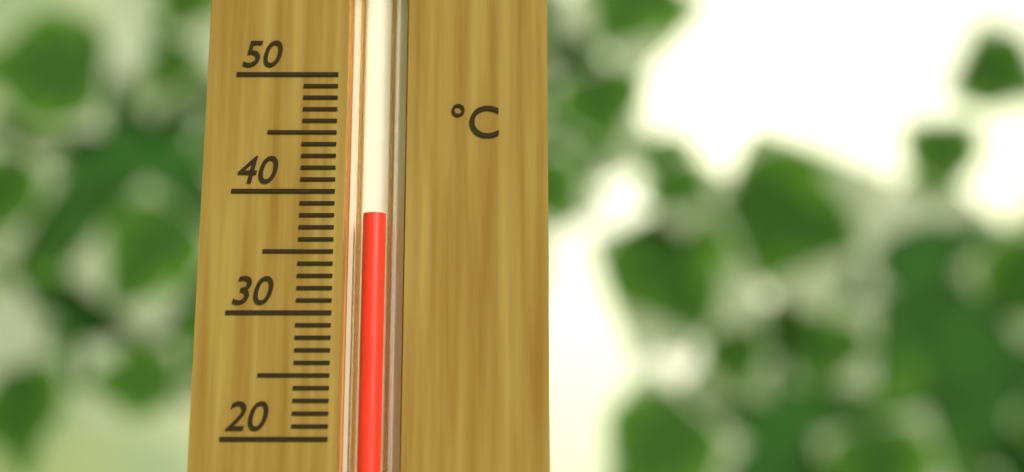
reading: 38 °C
